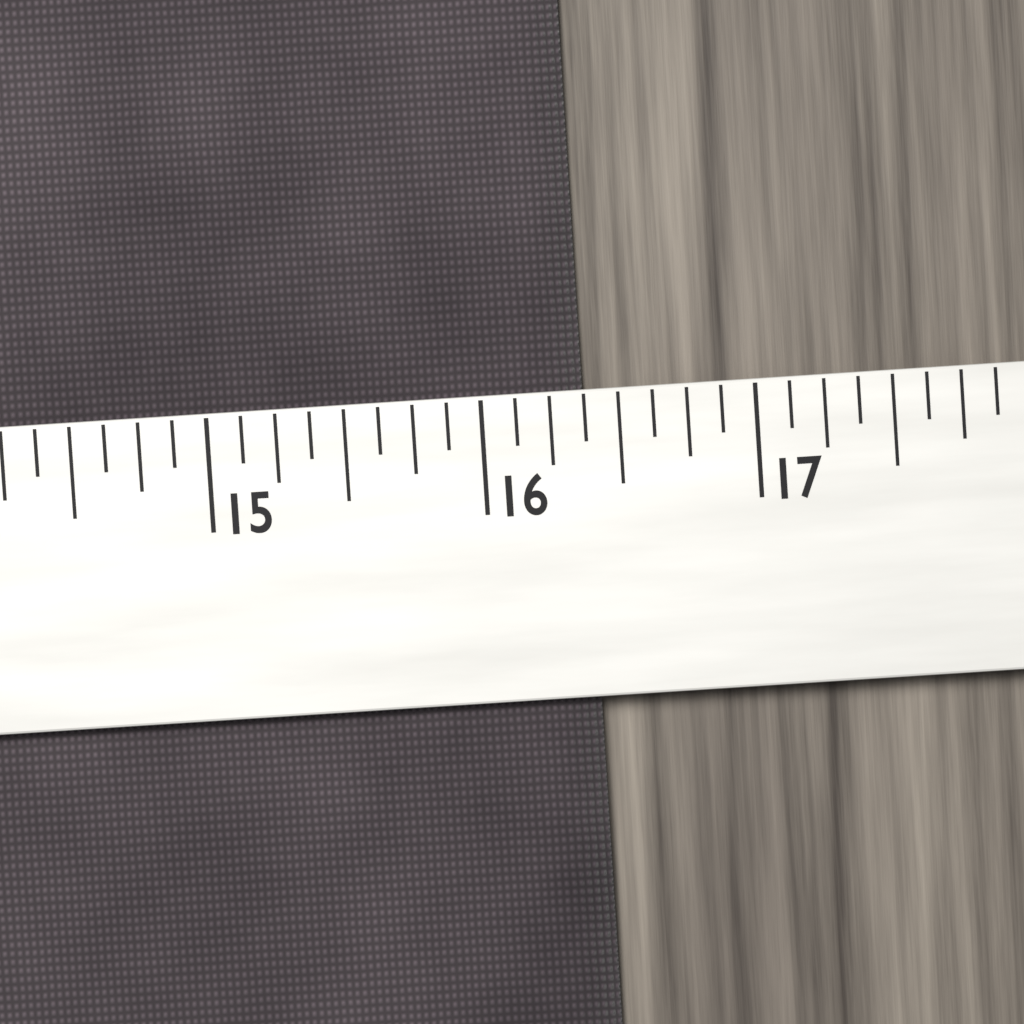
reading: 16.375 (no unit)
